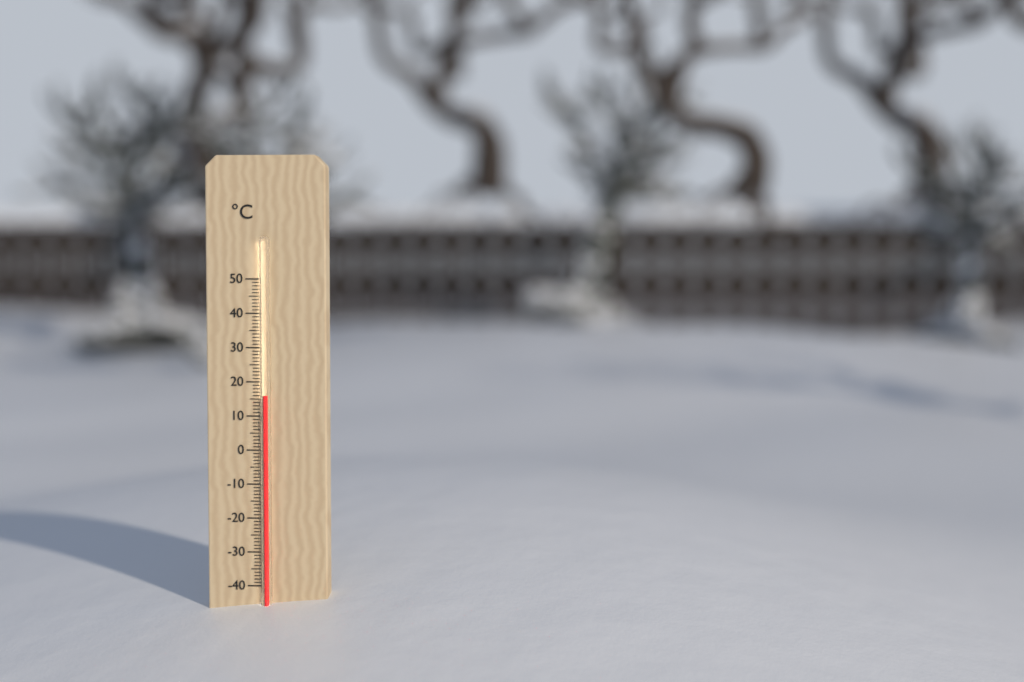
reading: 16 °C
